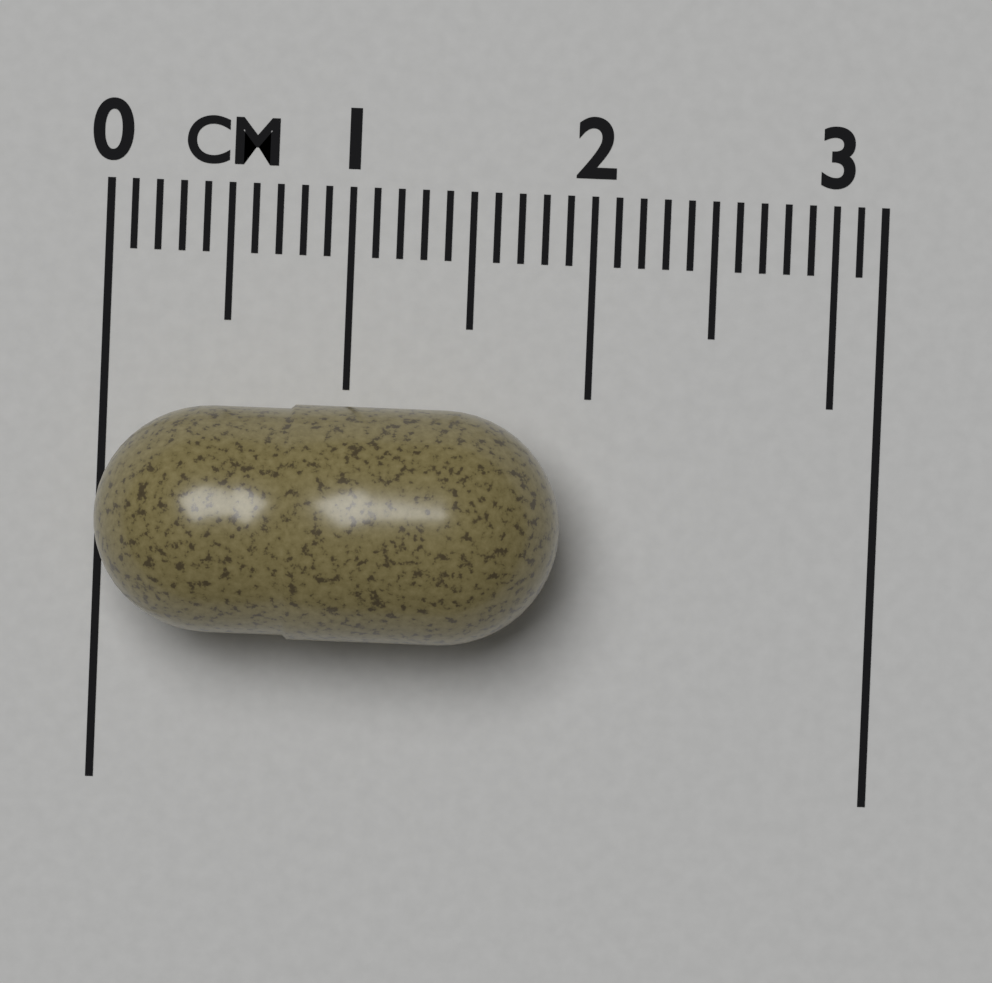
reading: 1.9 cm
